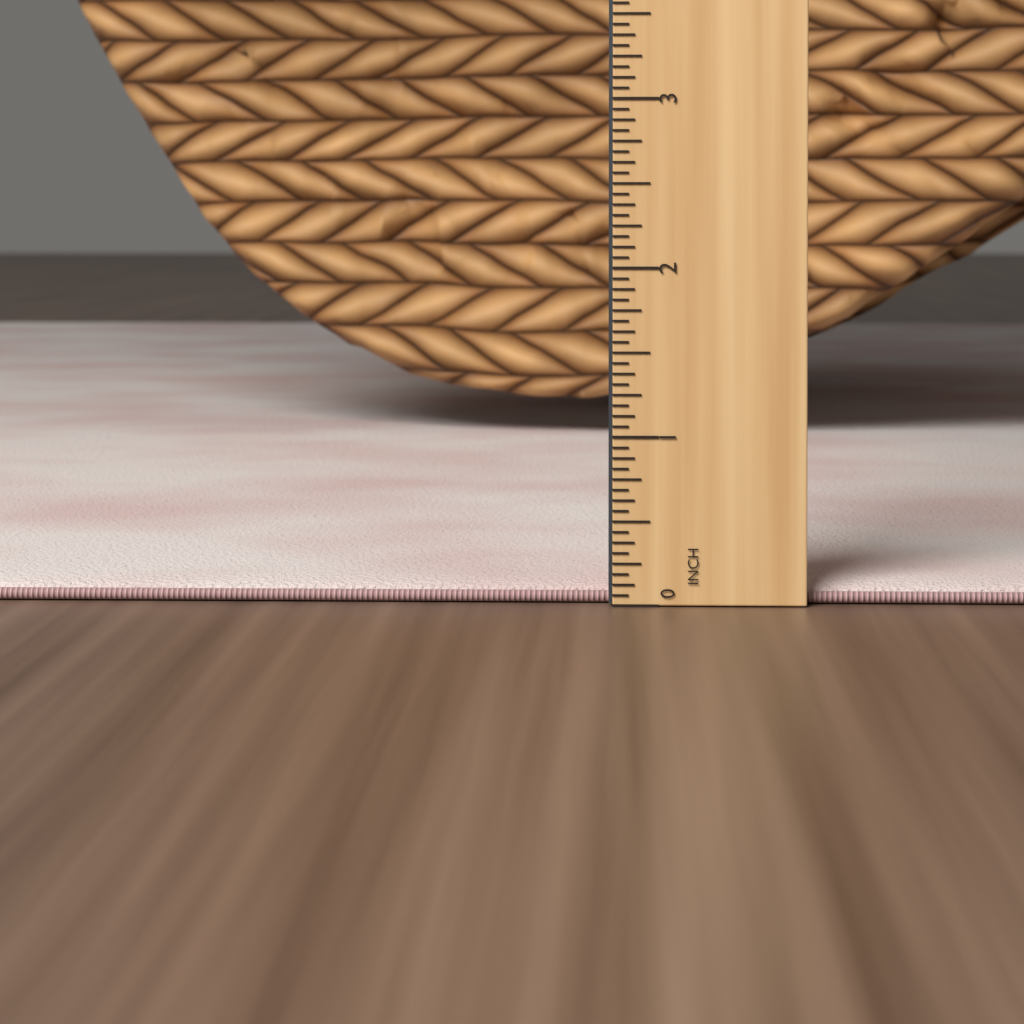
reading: 0.1250 in
